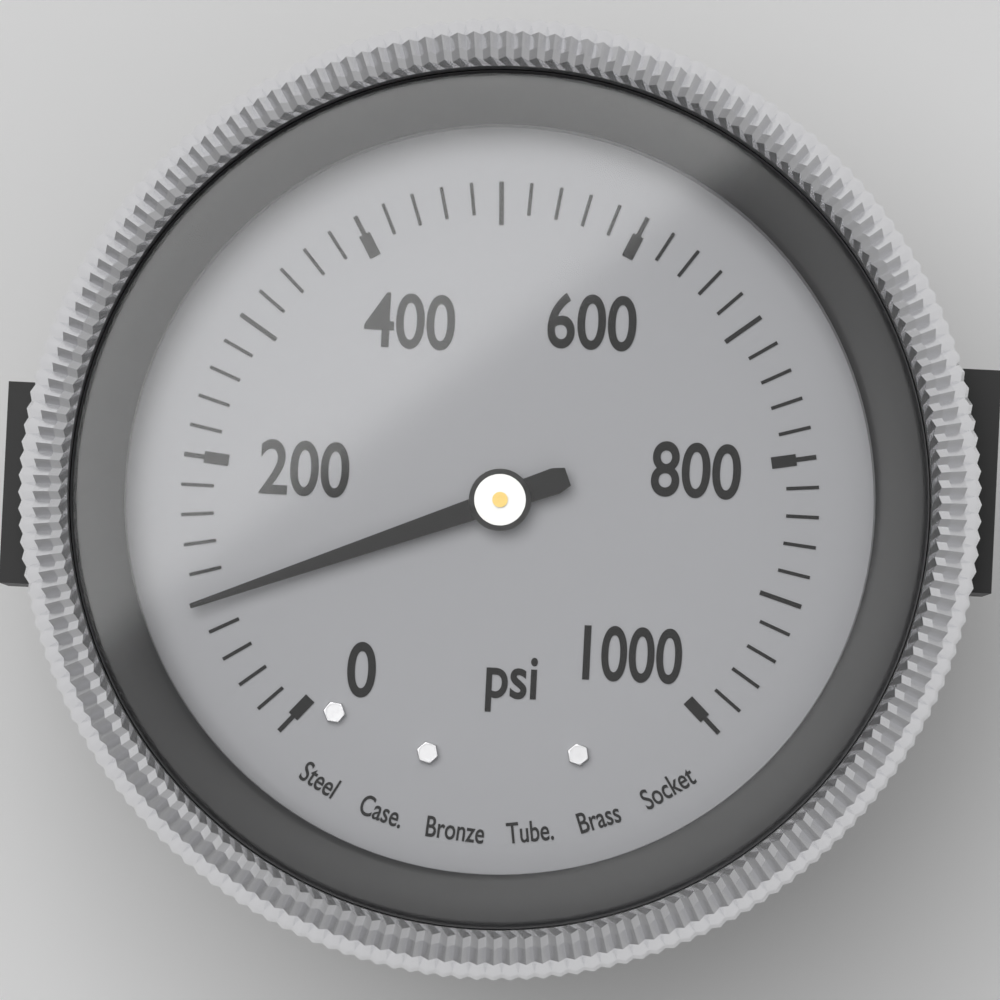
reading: 100 psi
